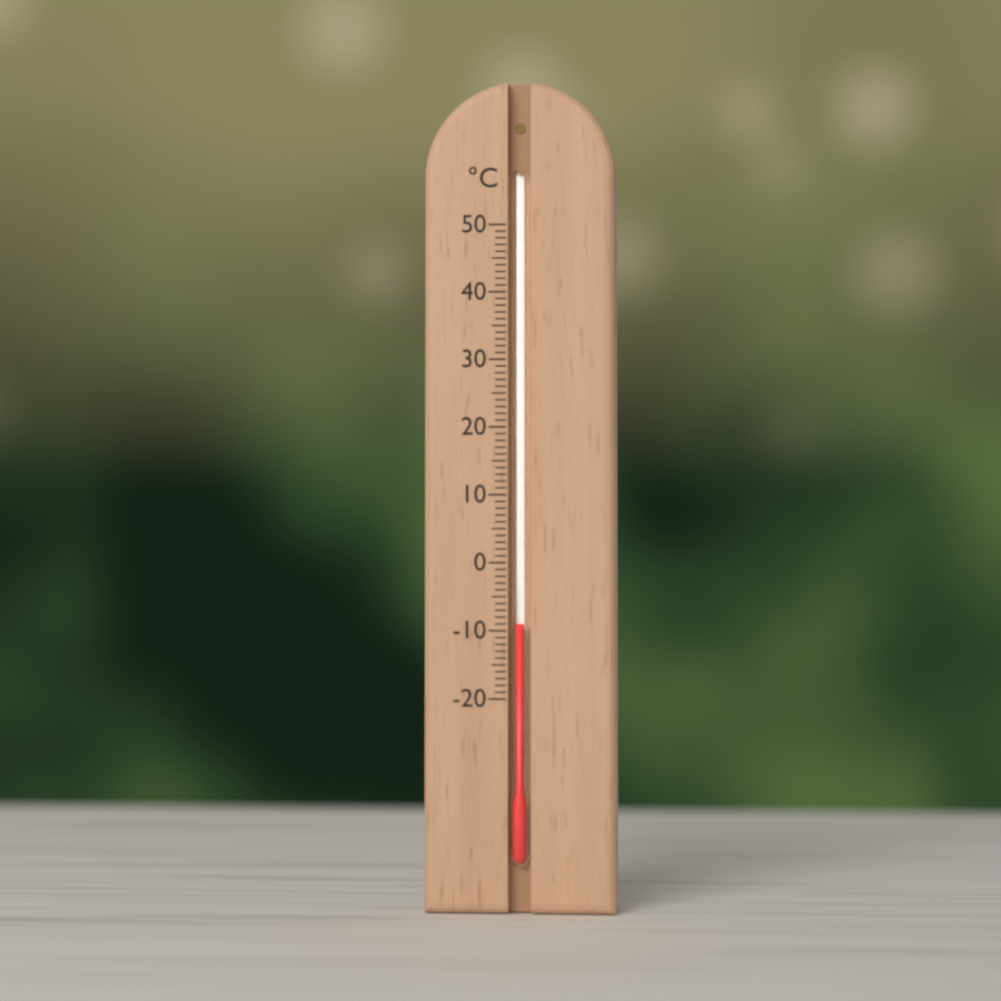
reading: -9 °C
